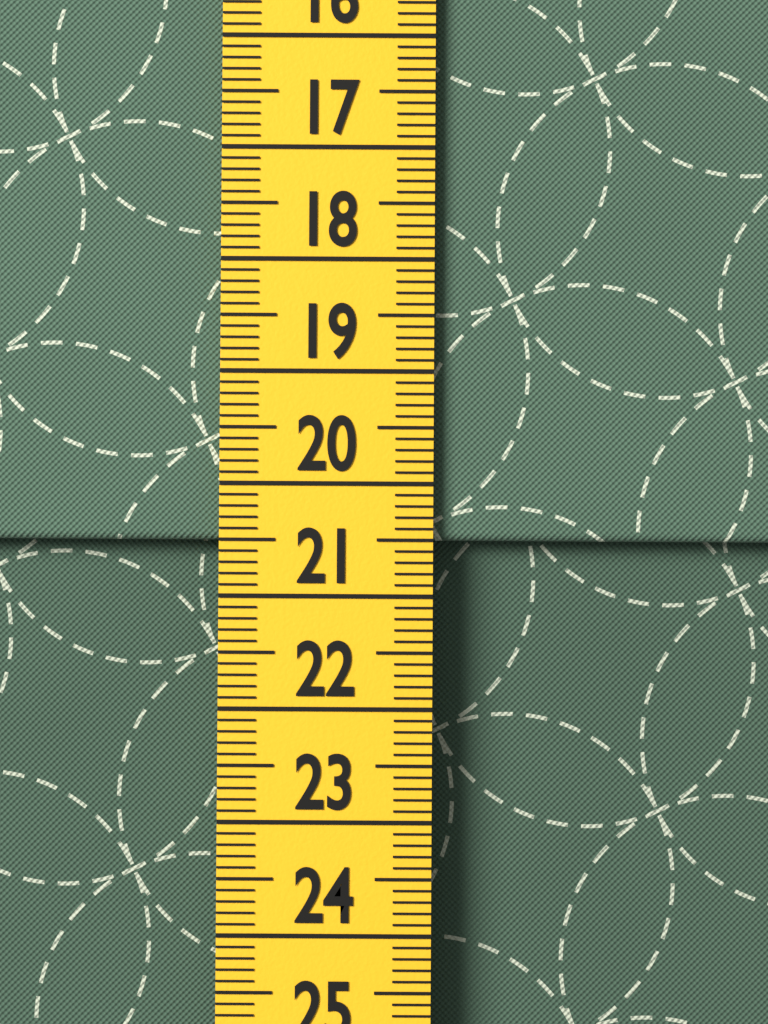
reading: 20.5 cm
